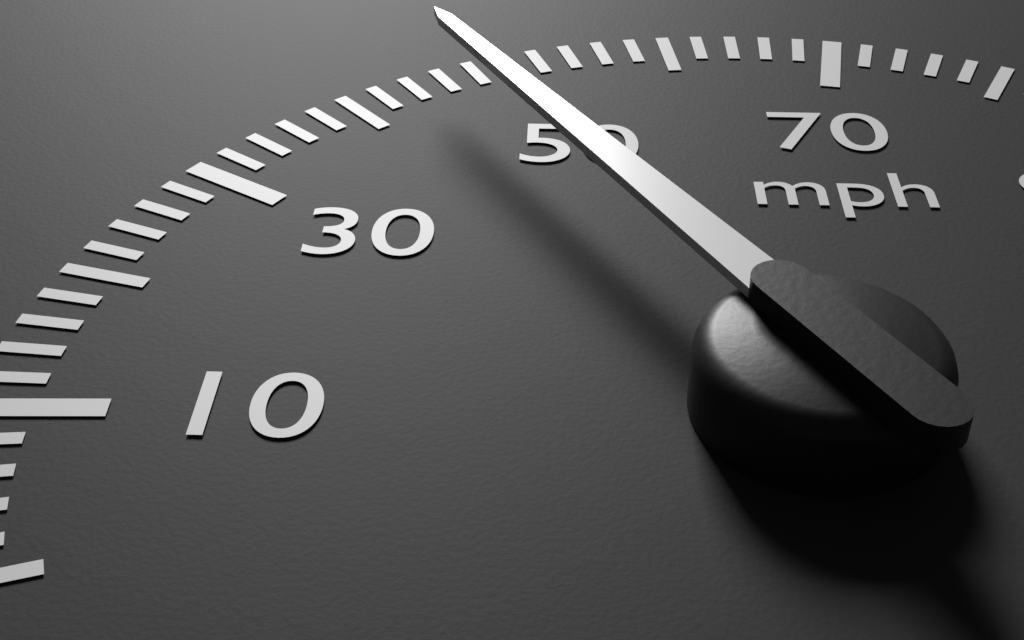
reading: 46 mph
